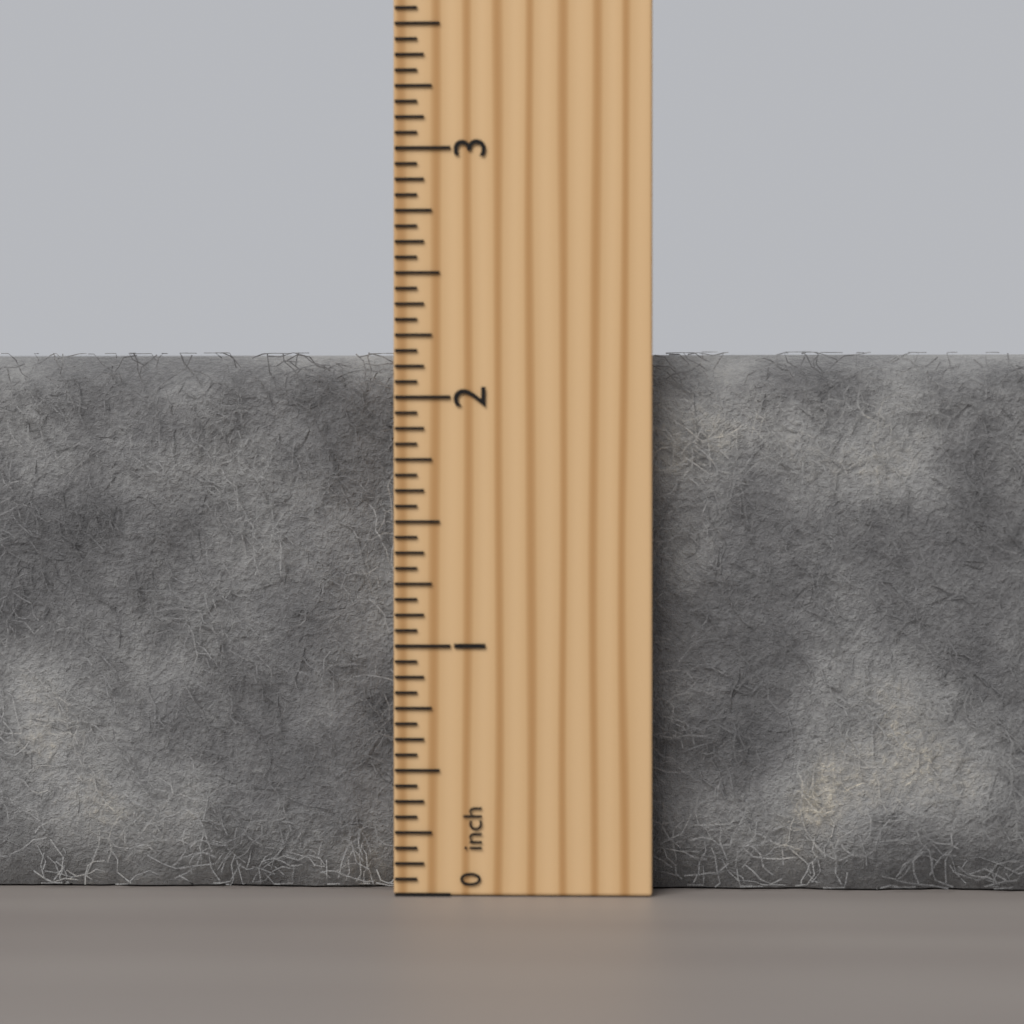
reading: 2.1875 inch
